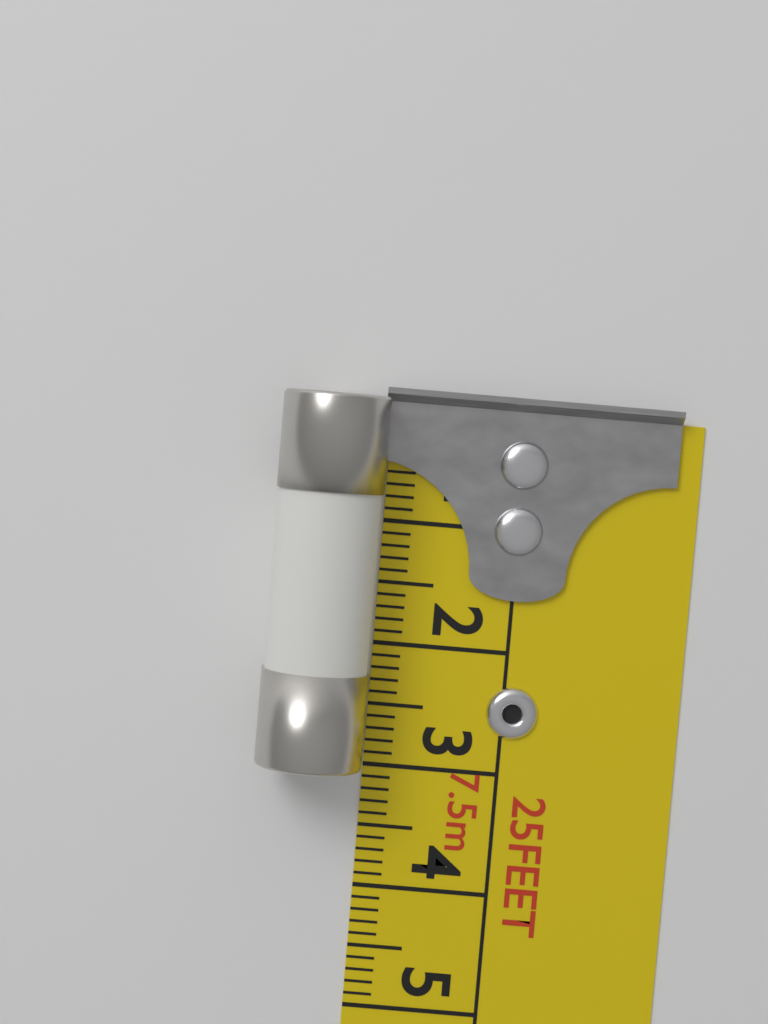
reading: 3.0 cm
